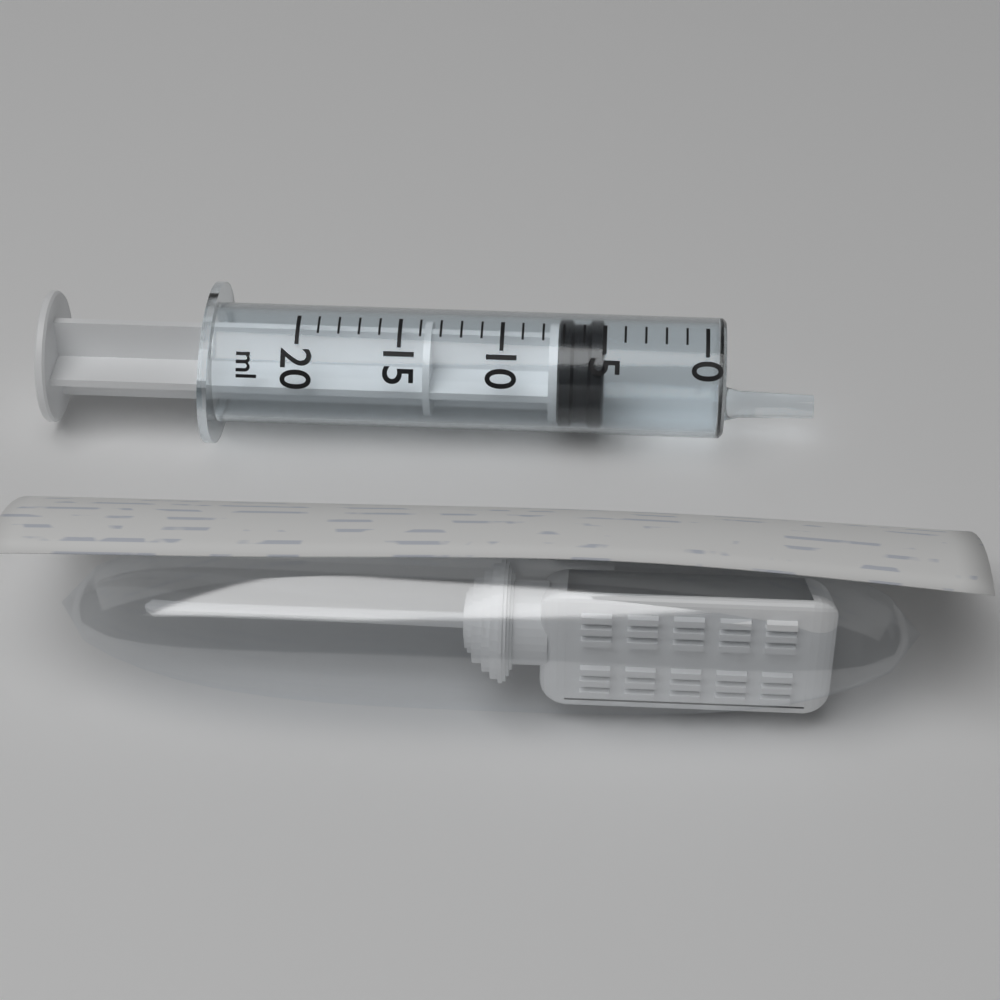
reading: 5 ml
